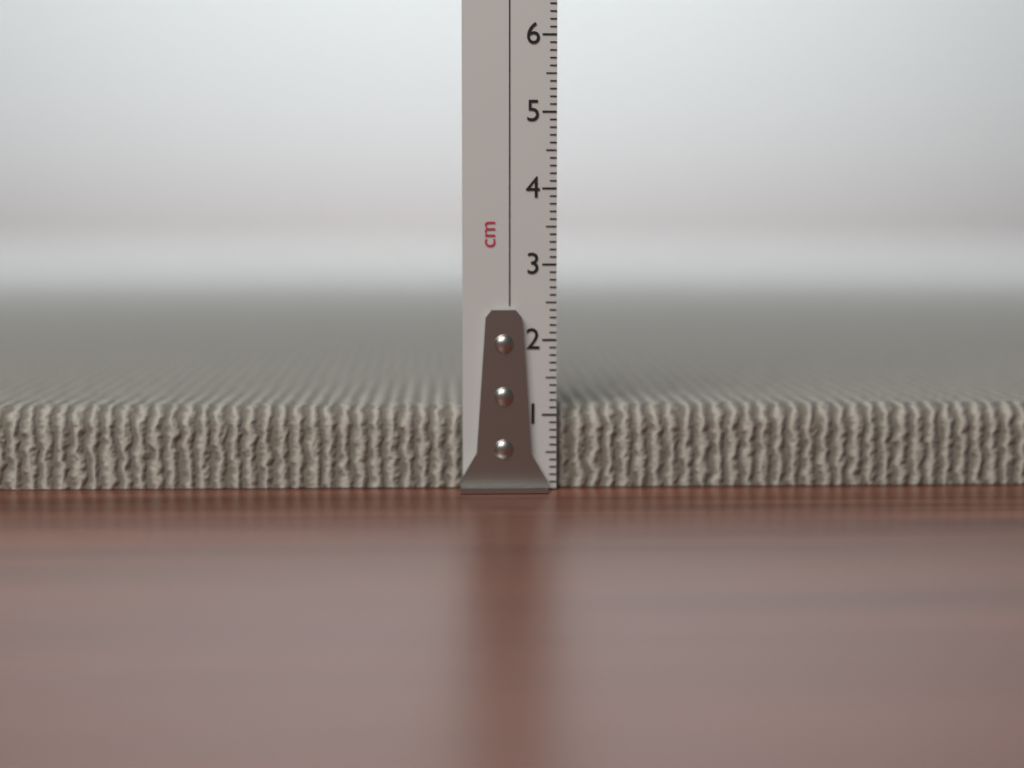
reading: 1.1 cm
